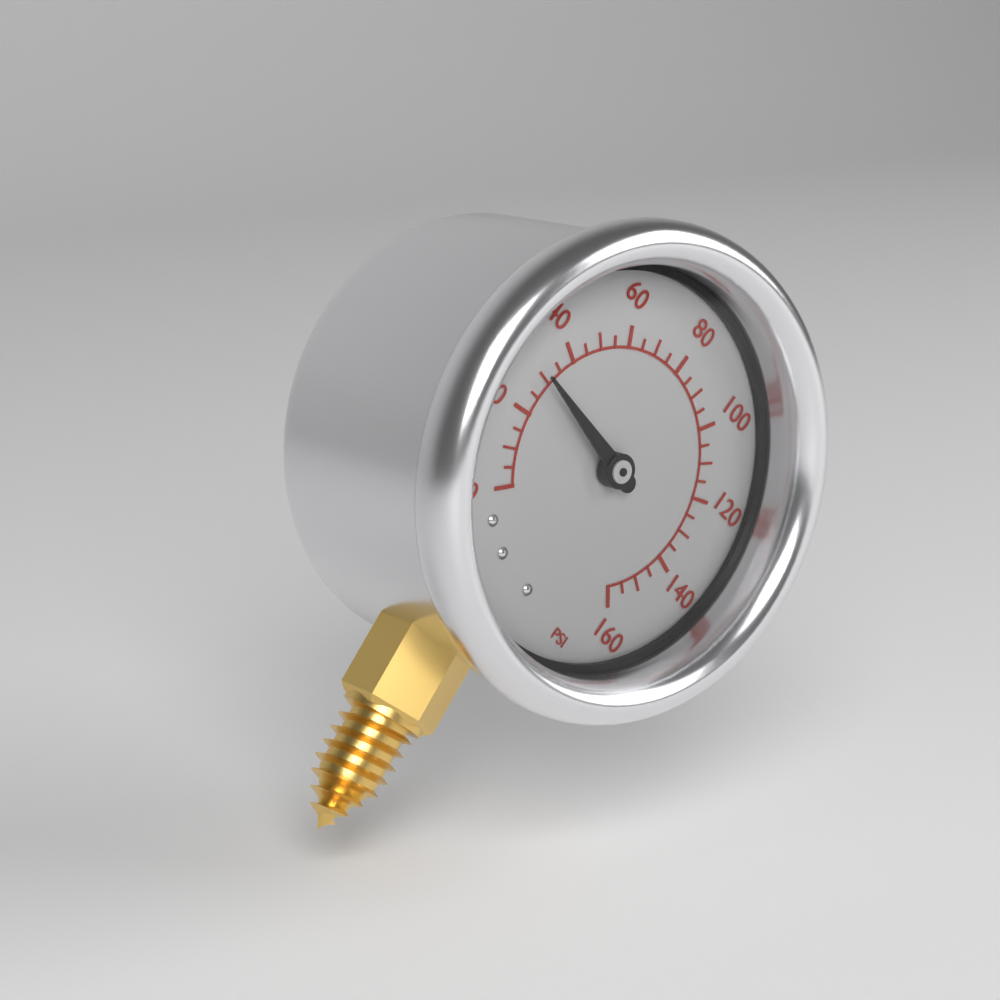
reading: 30 psi
